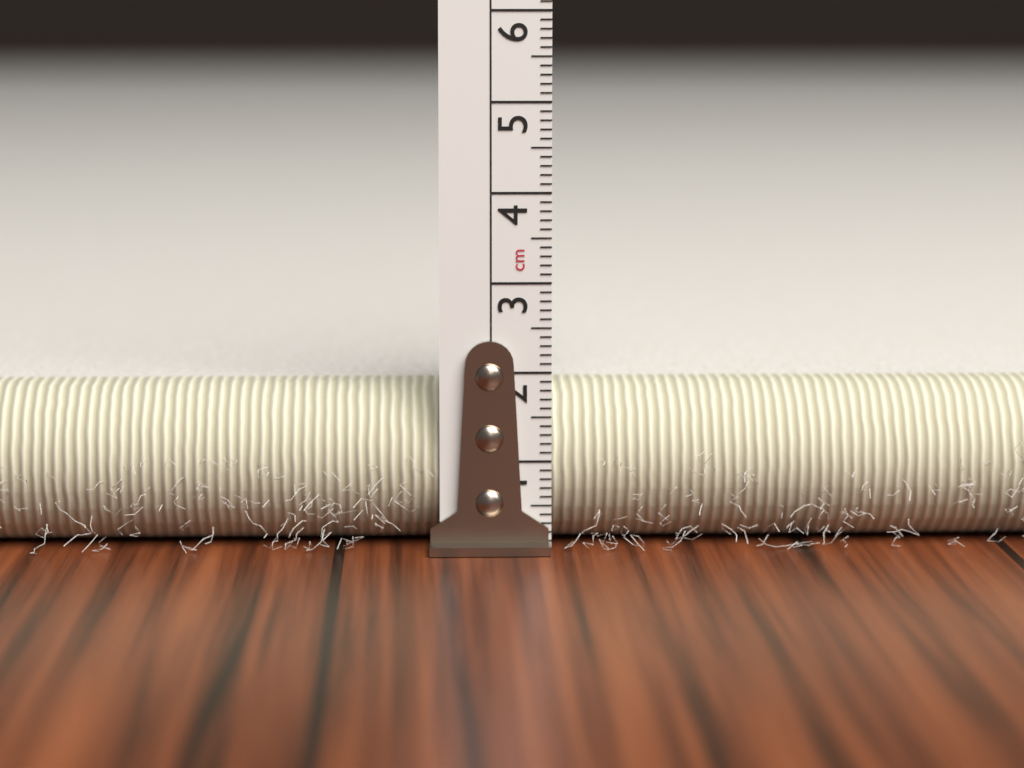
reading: 1.8 cm
